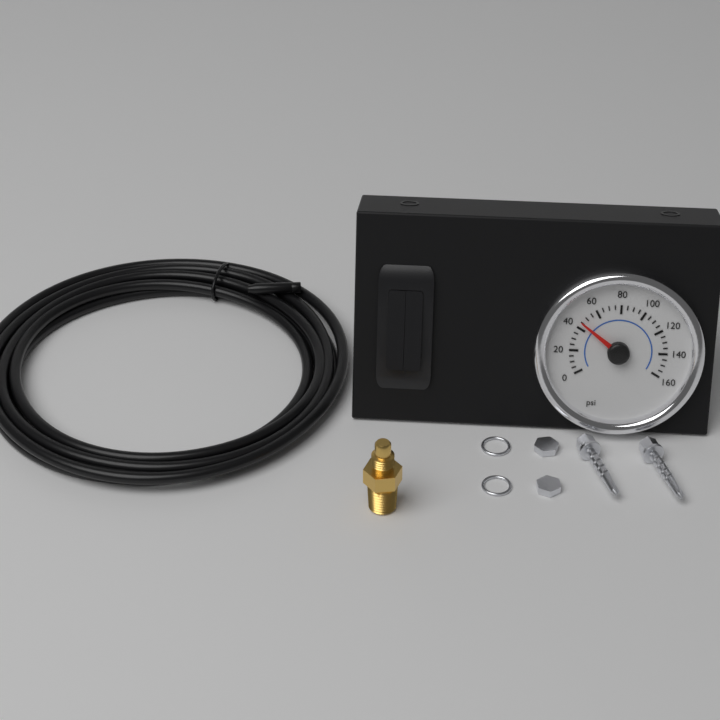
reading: 45 psi
